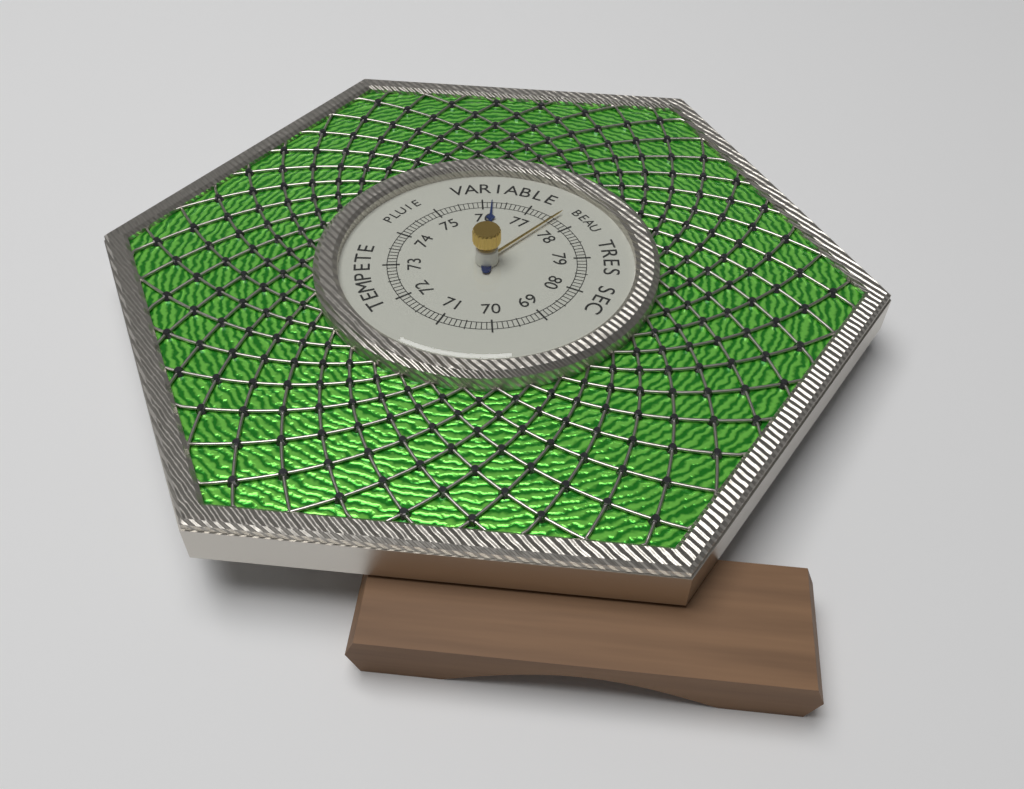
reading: 76.2 (no unit)
